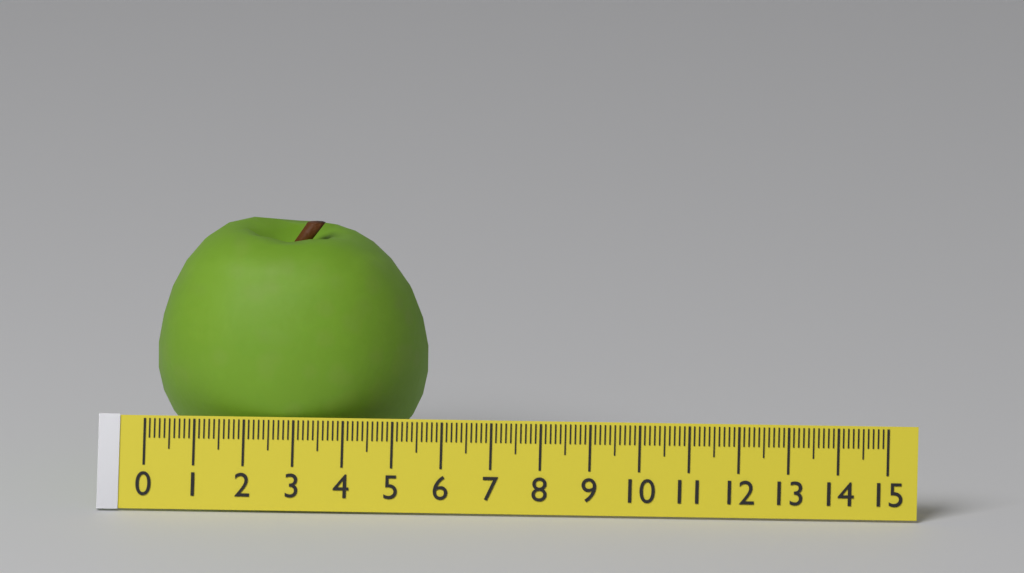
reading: 5.5 (no unit)
